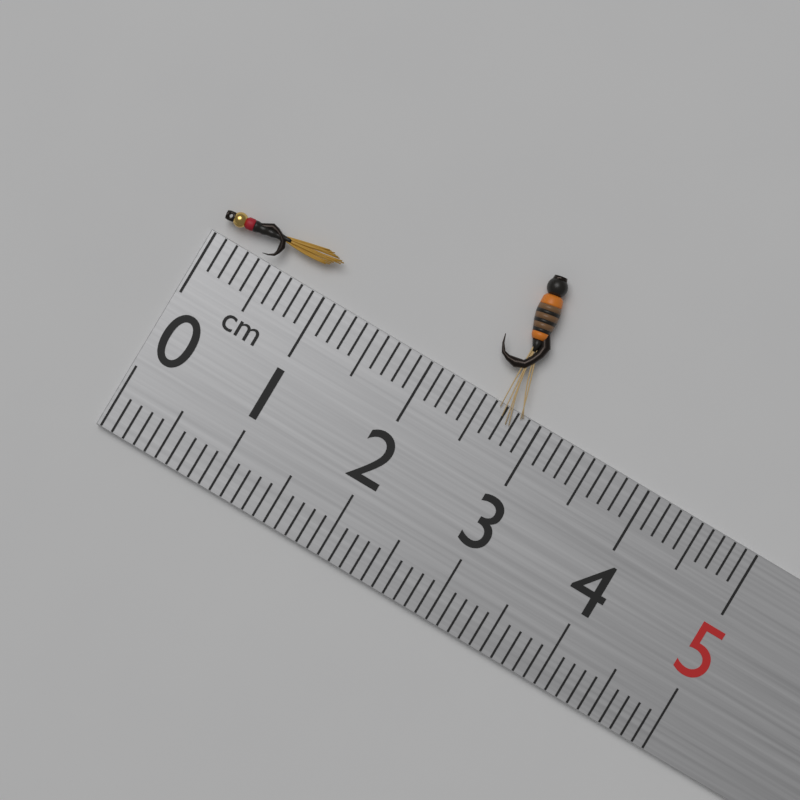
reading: 1.0 cm
